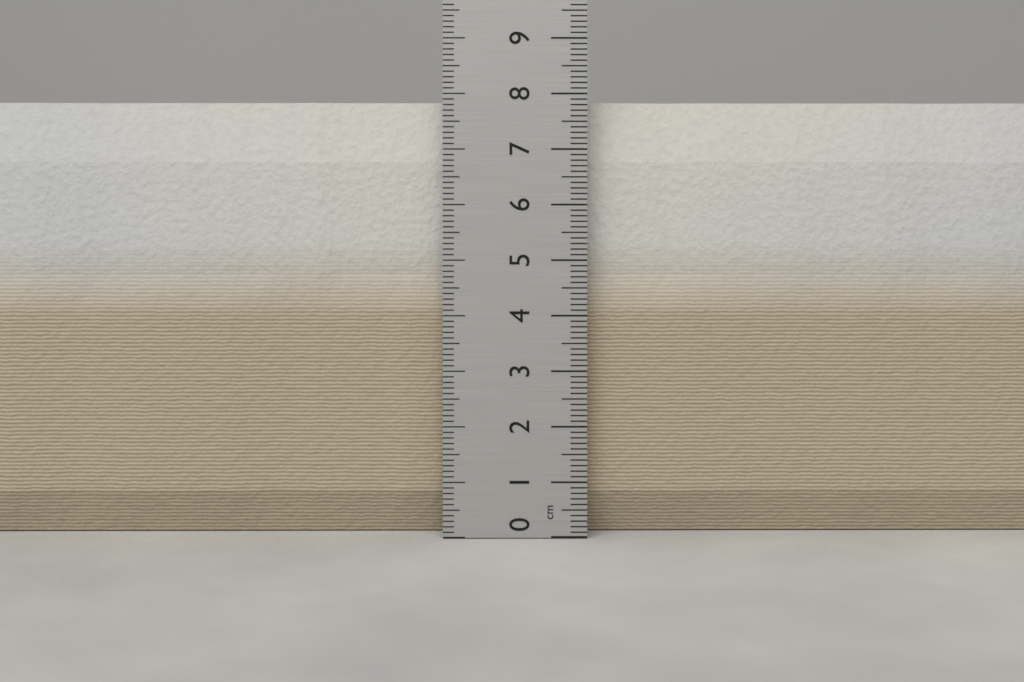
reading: 7.9 cm
